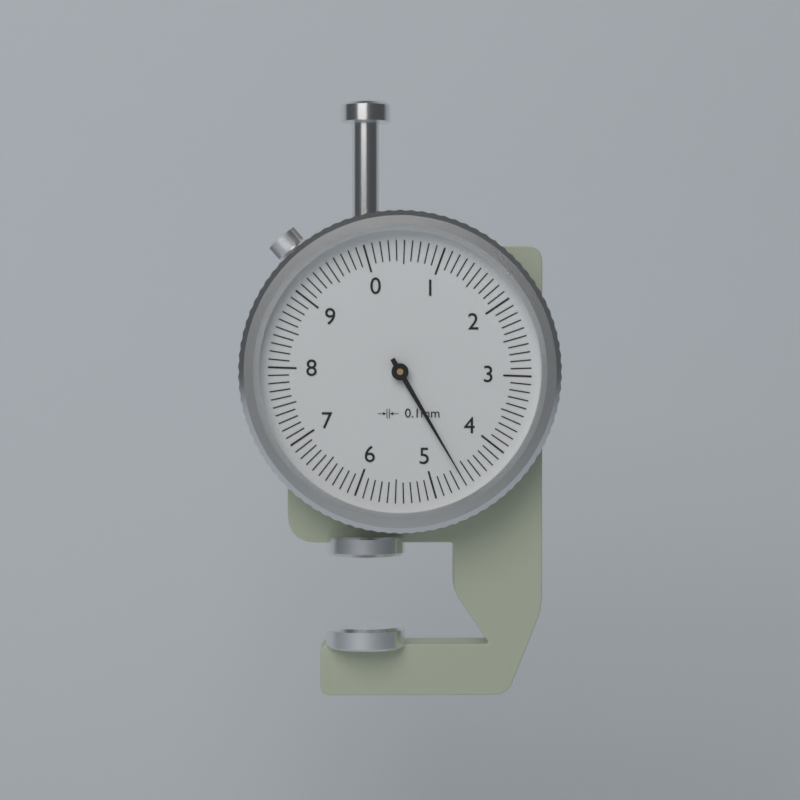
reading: 4.6 mm
